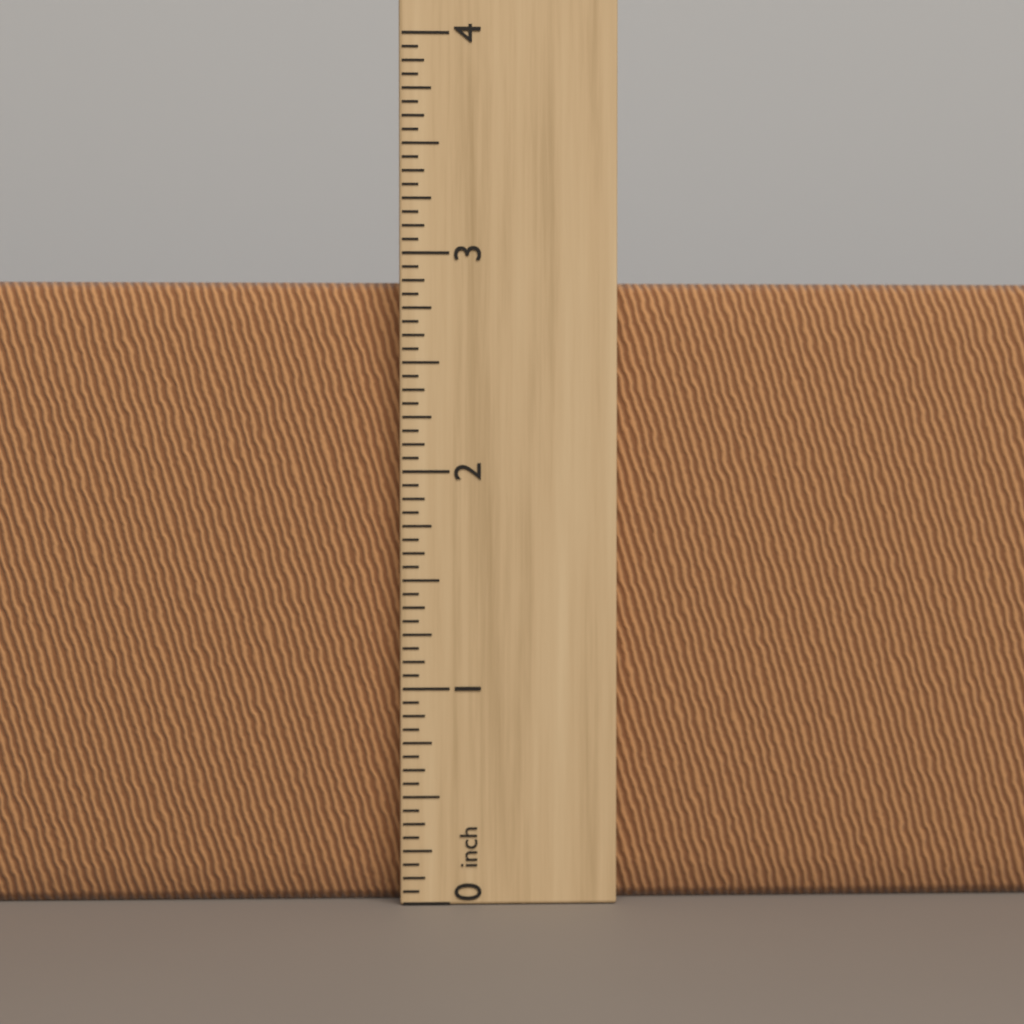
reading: 2.8750 inch
